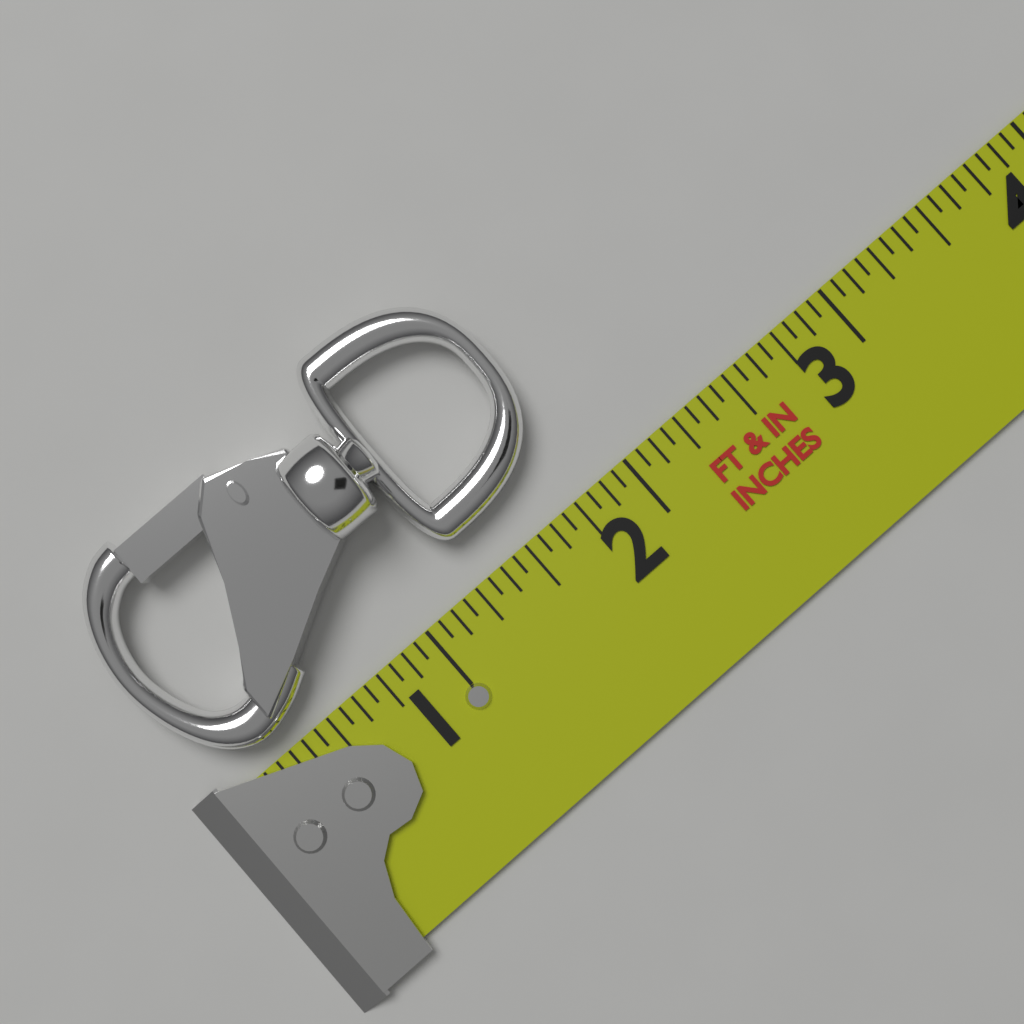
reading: 1.8750 in
